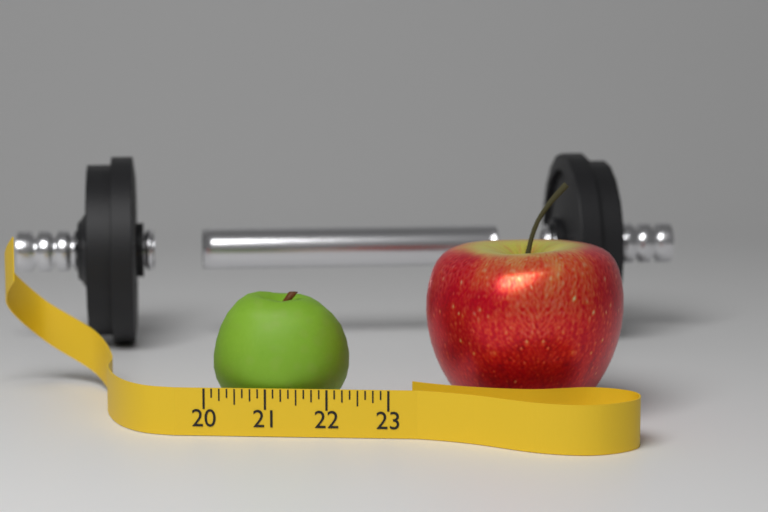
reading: 22.250 (no unit)
